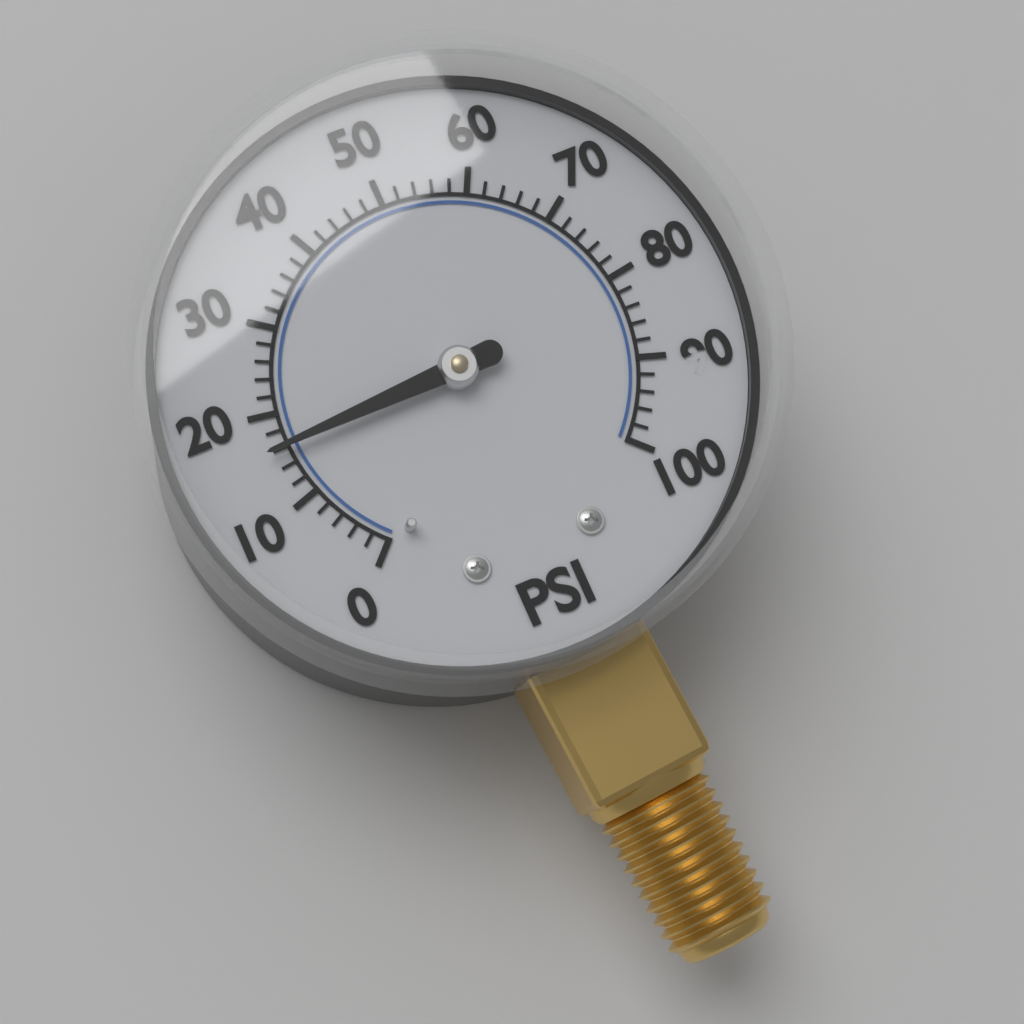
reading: 16 psi
